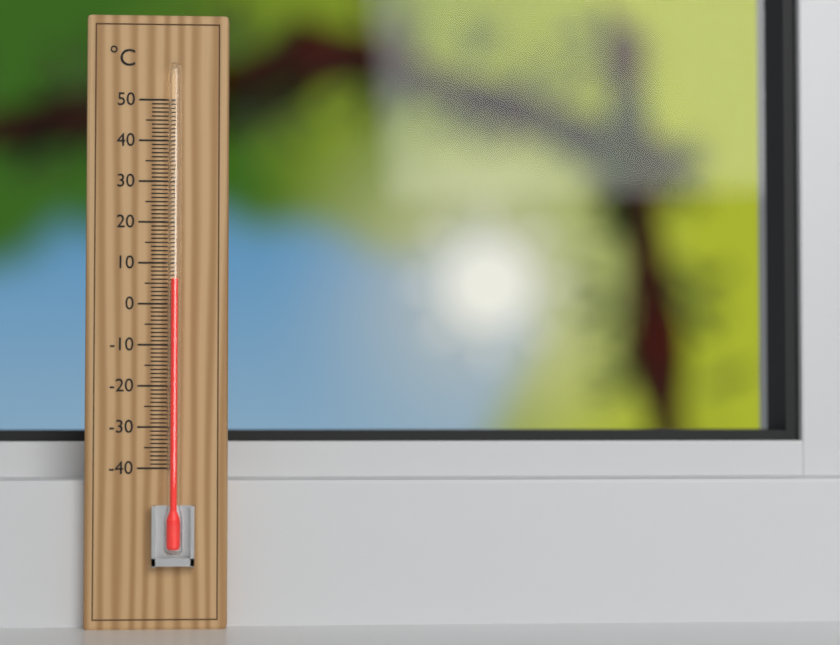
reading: 6 °C
